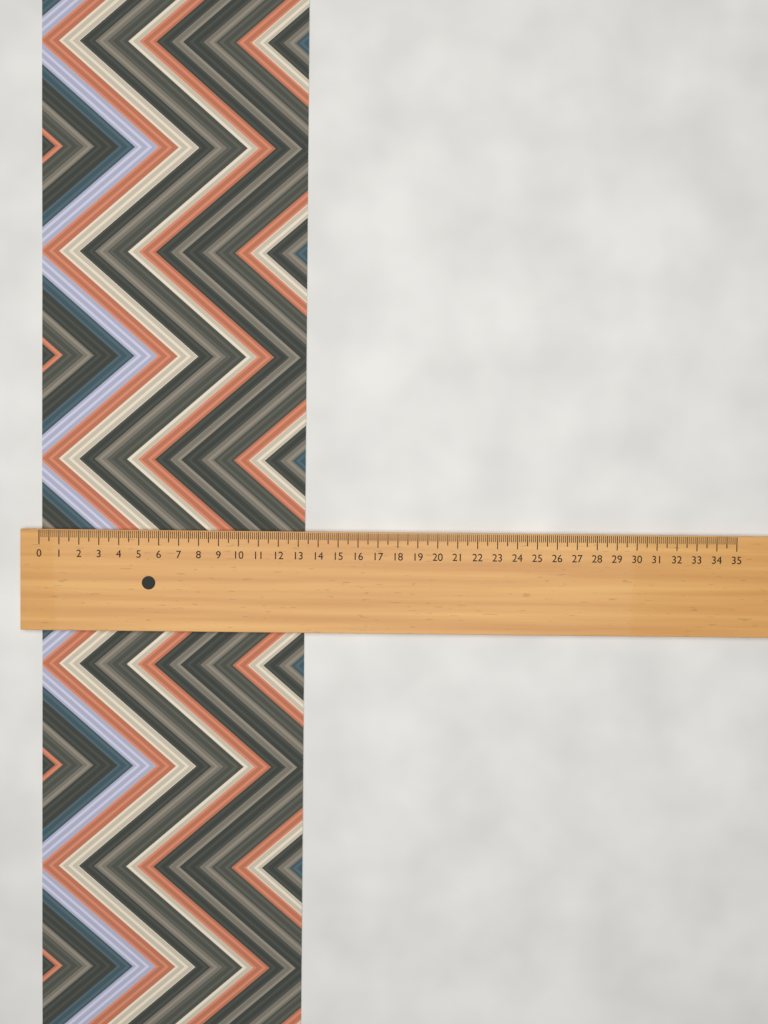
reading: 13.3 (no unit)
